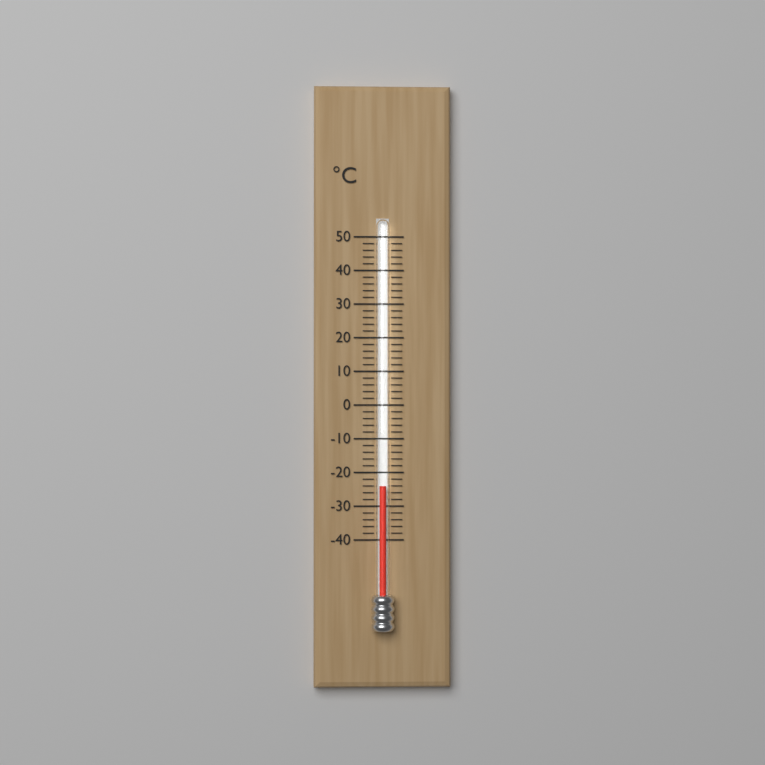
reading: -24 °C
